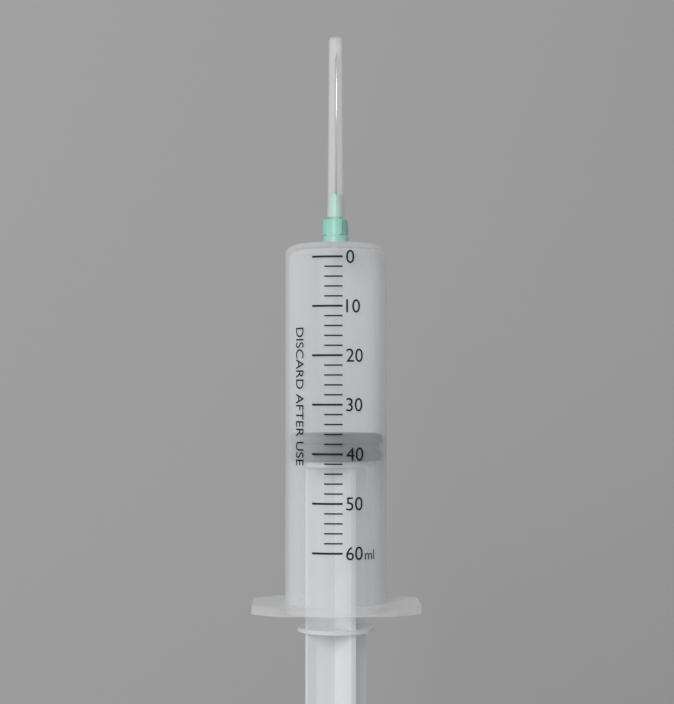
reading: 36 ml
